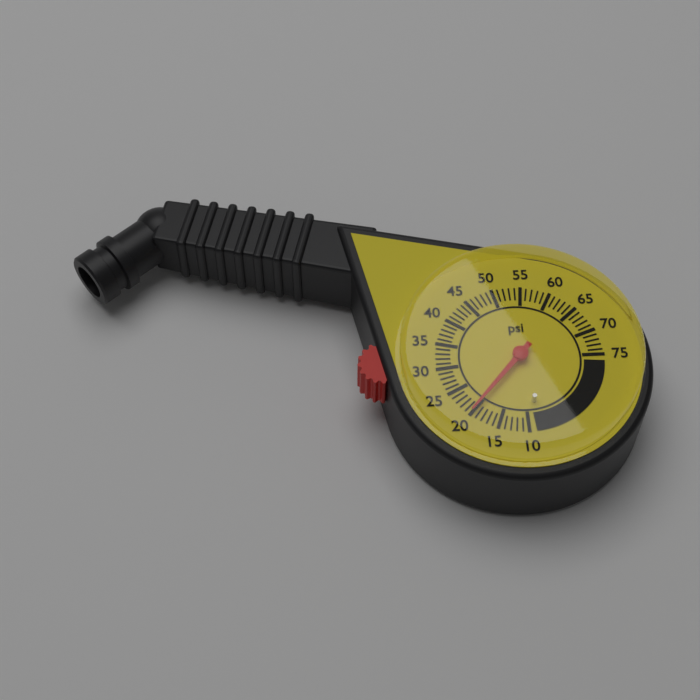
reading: 20 psi
